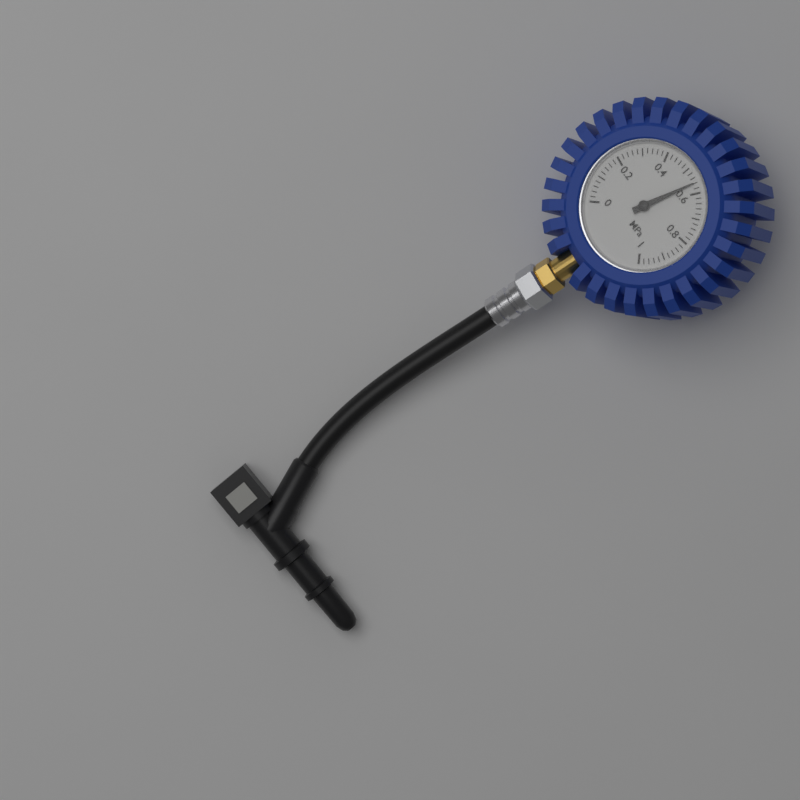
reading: 0.56 MPa
